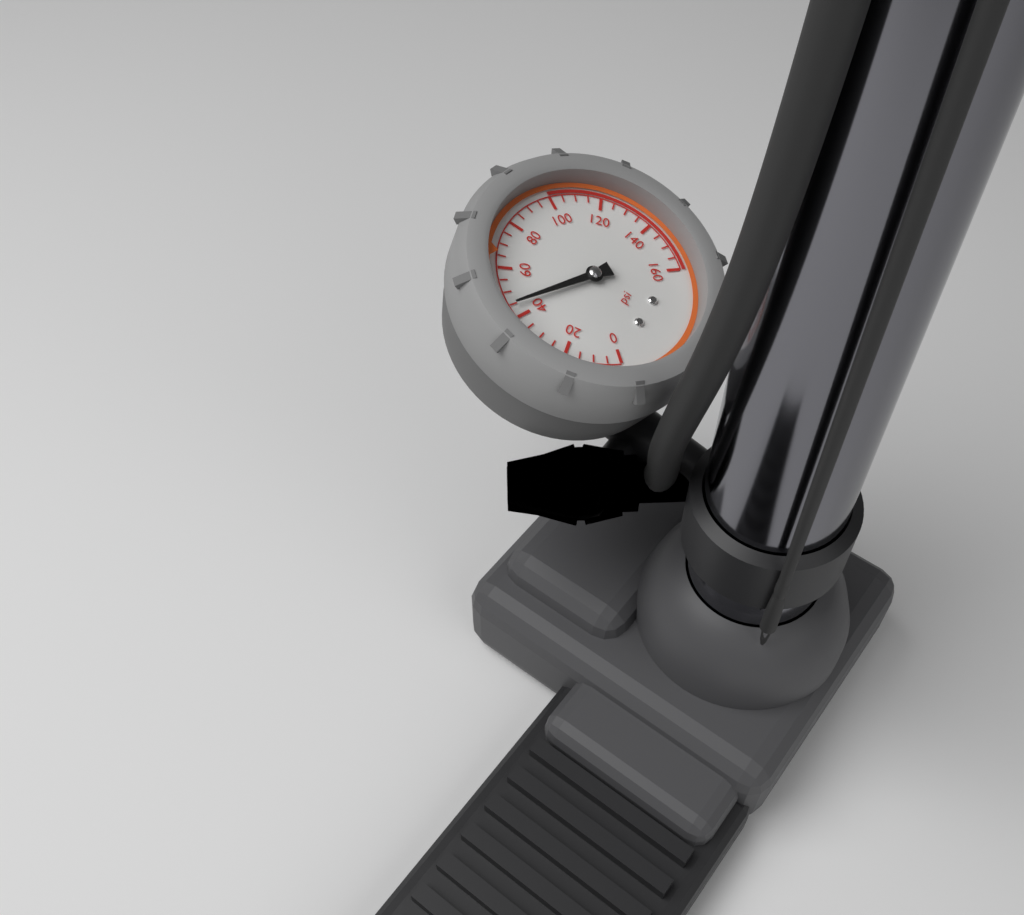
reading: 45 psi
